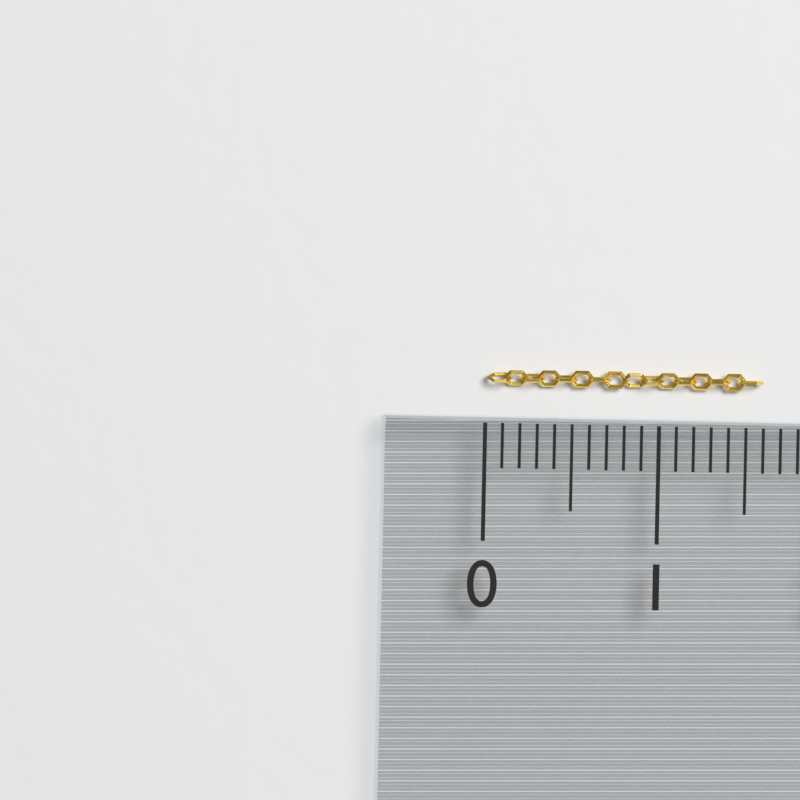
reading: 1.6 (no unit)
